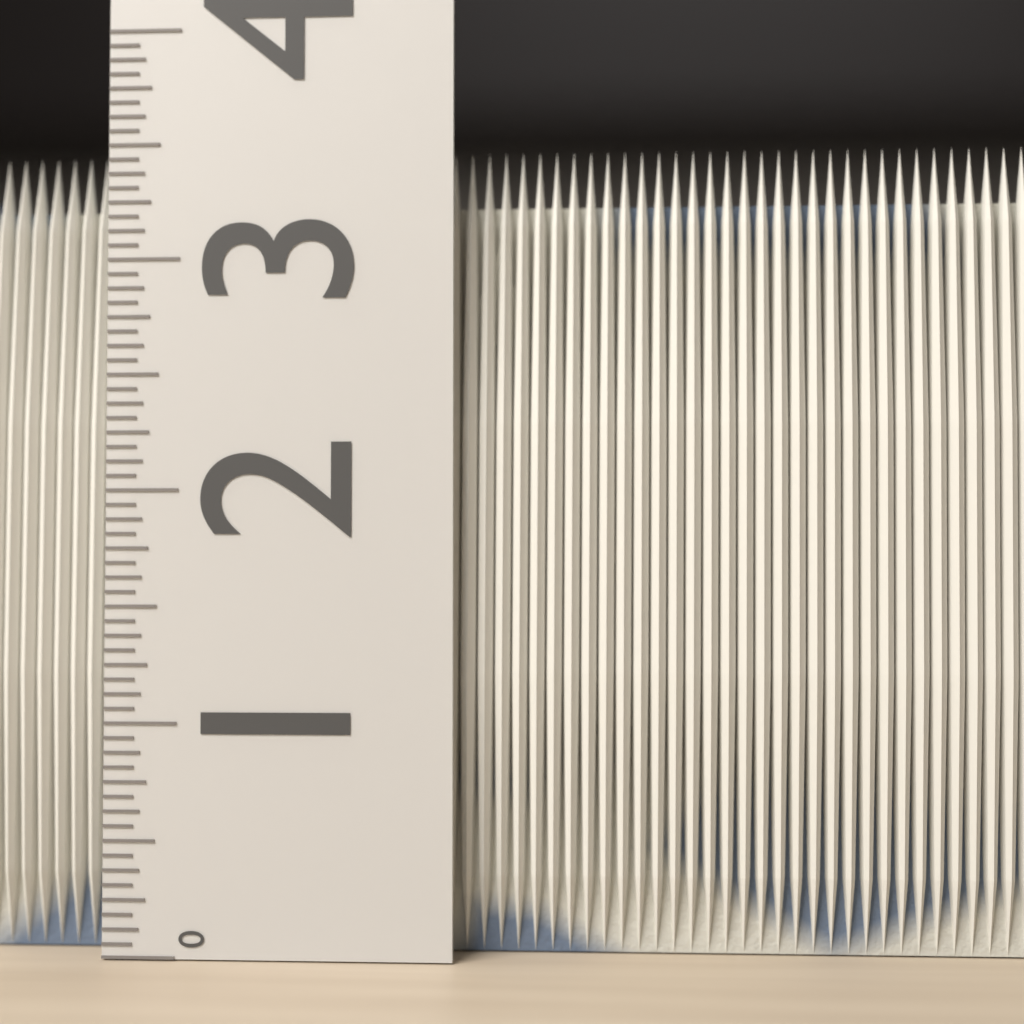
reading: 3.5000 (no unit)
